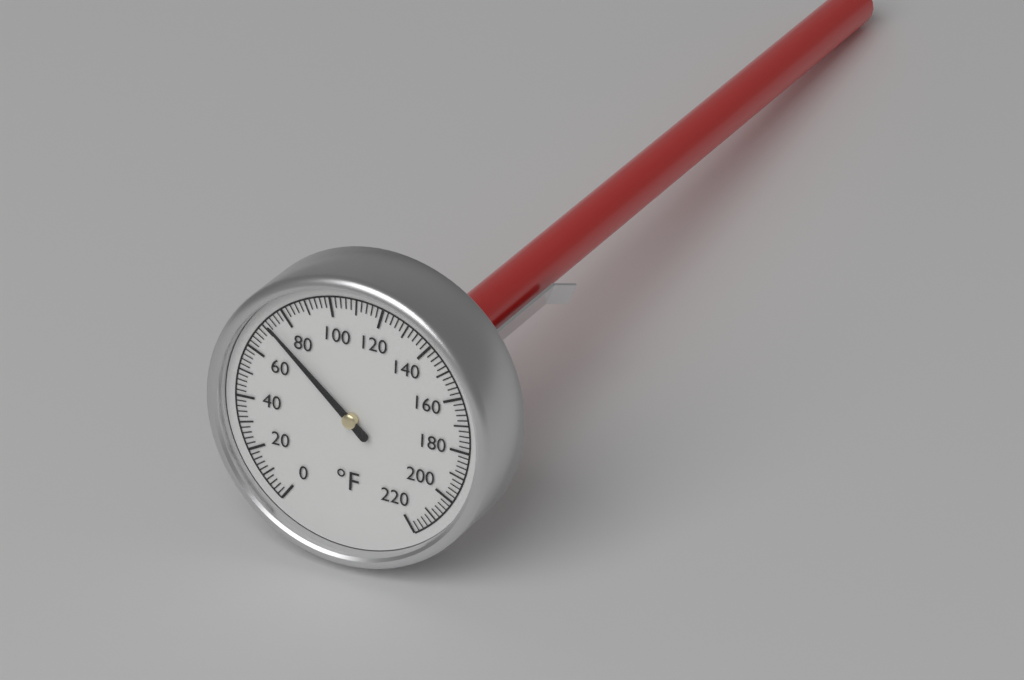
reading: 72 °F
